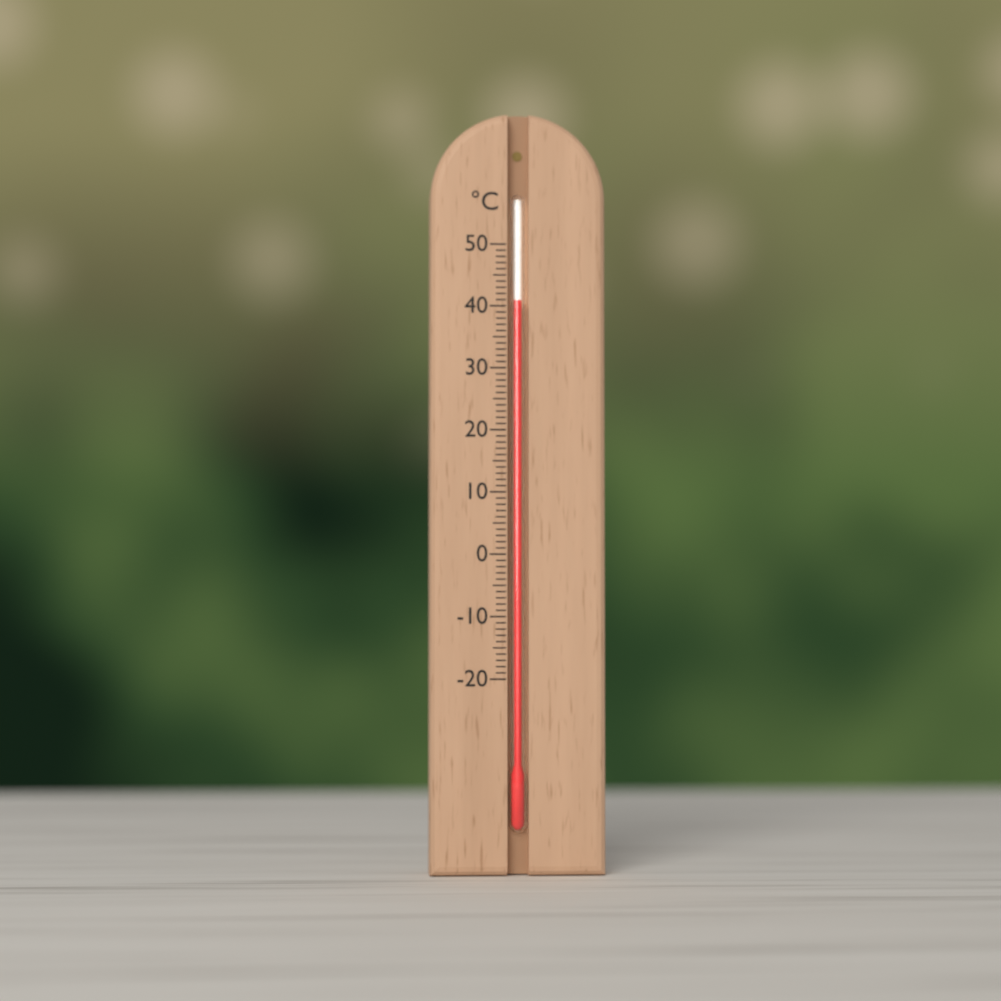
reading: 41 °C
